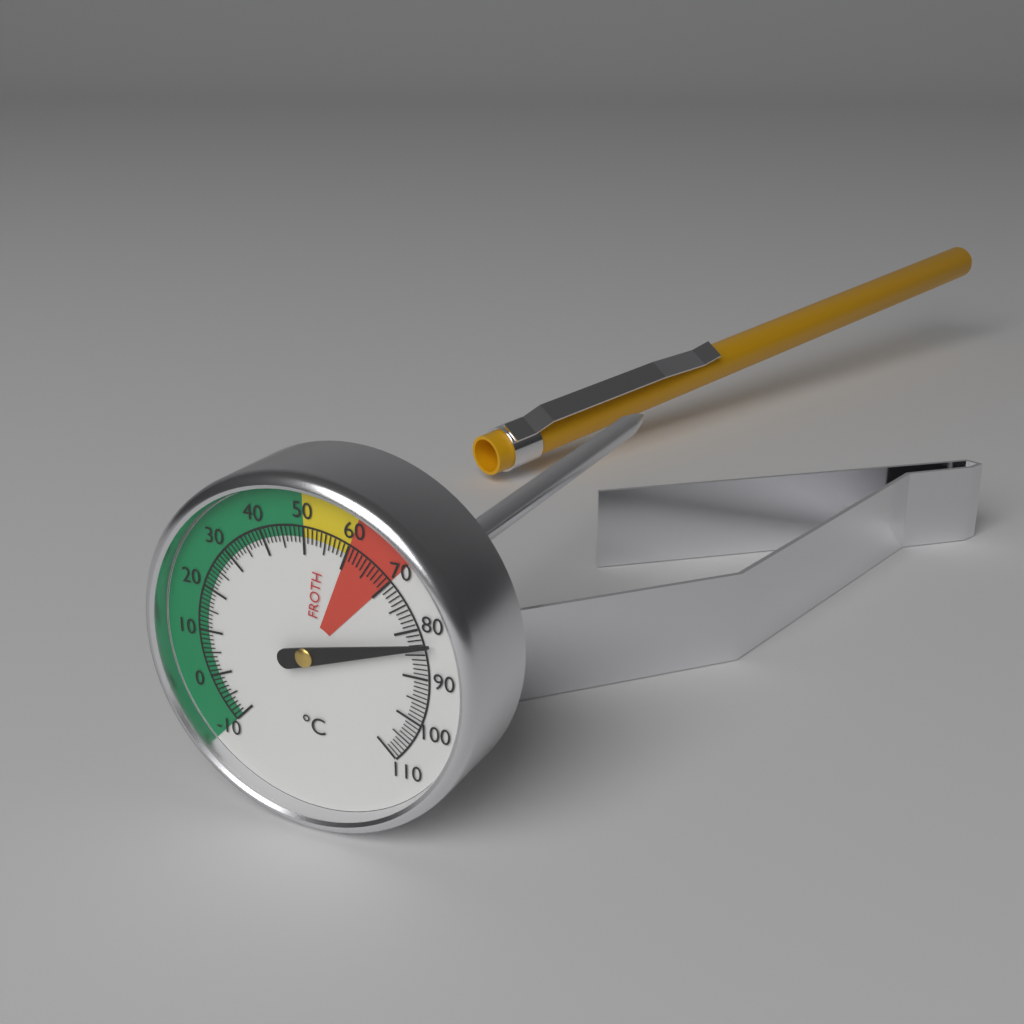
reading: 83 °C
